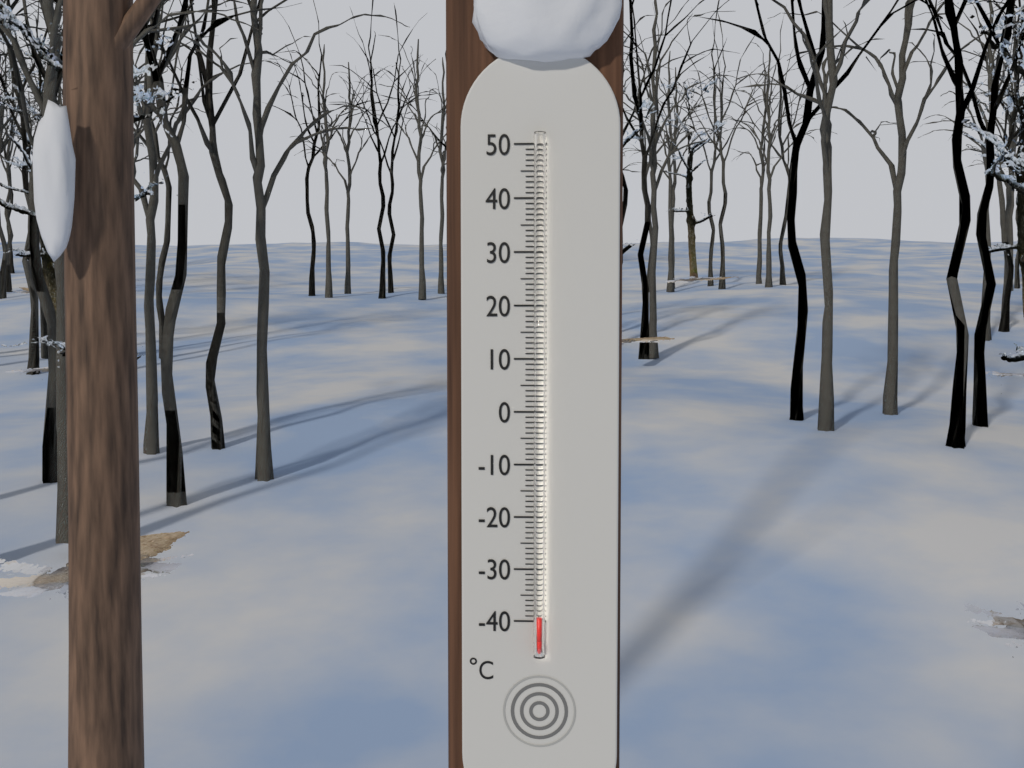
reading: -39 °C
